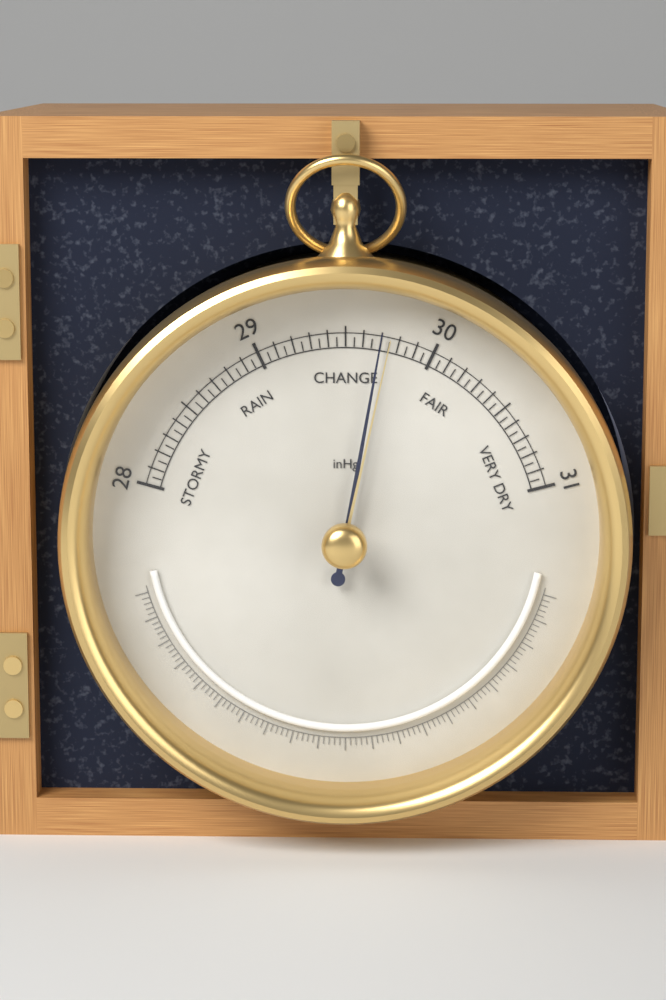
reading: 29.70 inHg
